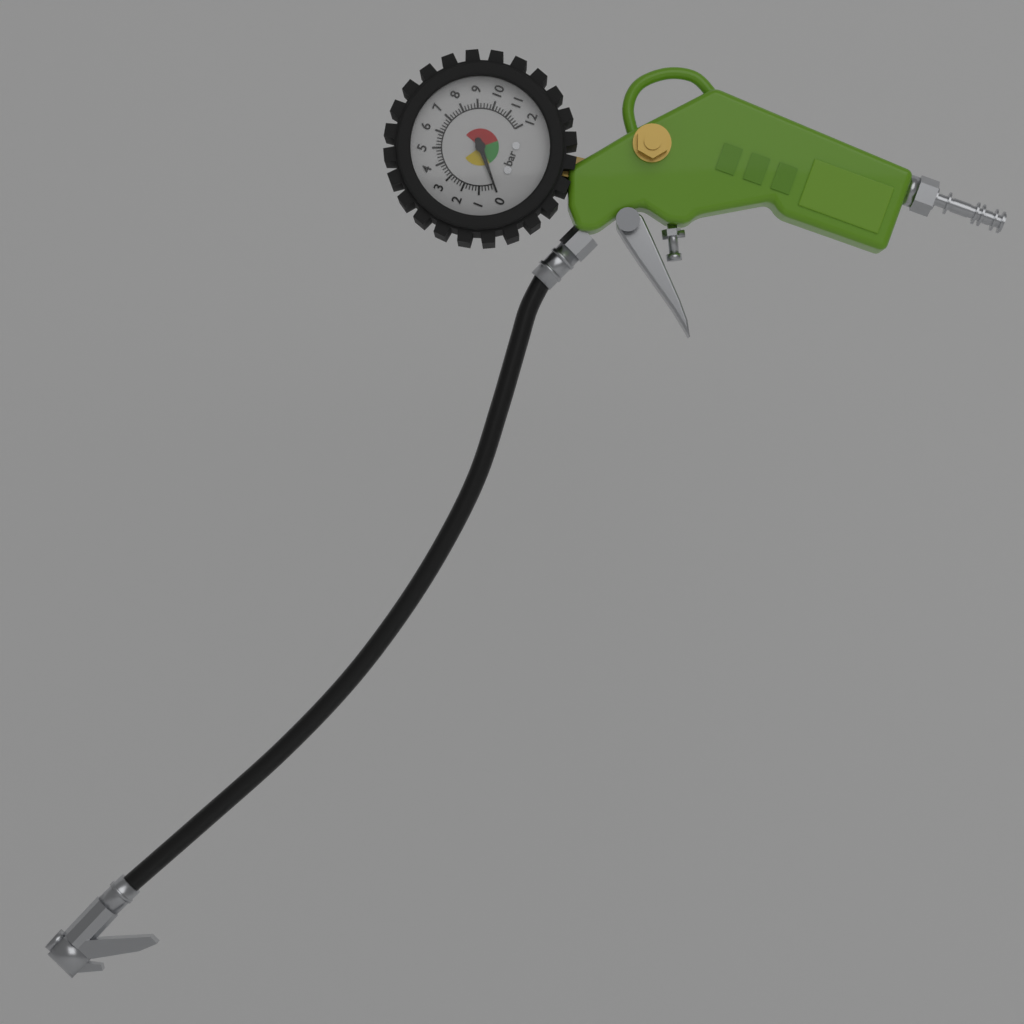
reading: 0.0 bar
